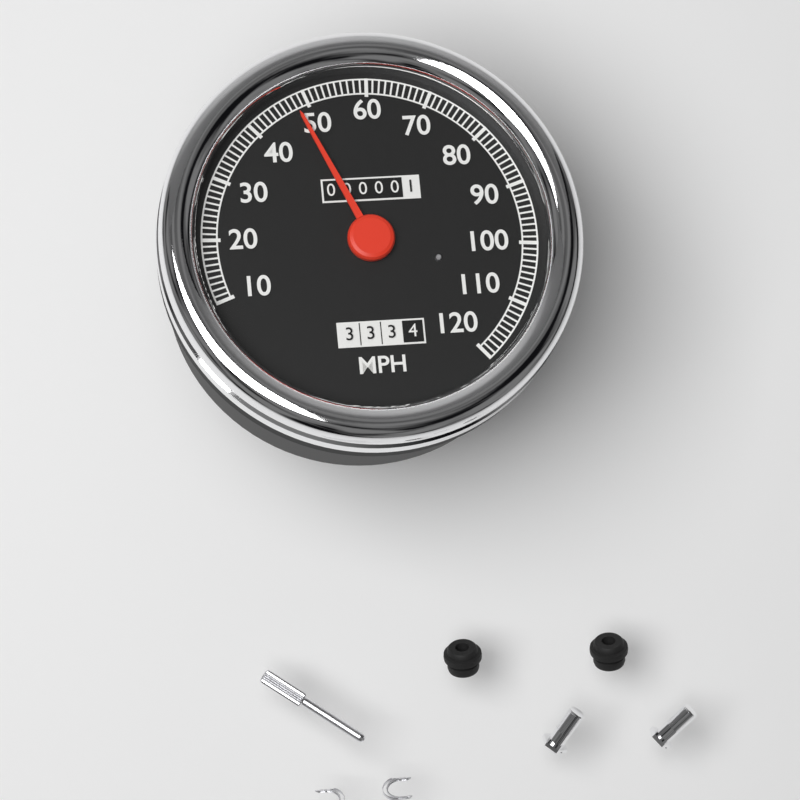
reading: 48 MPH
